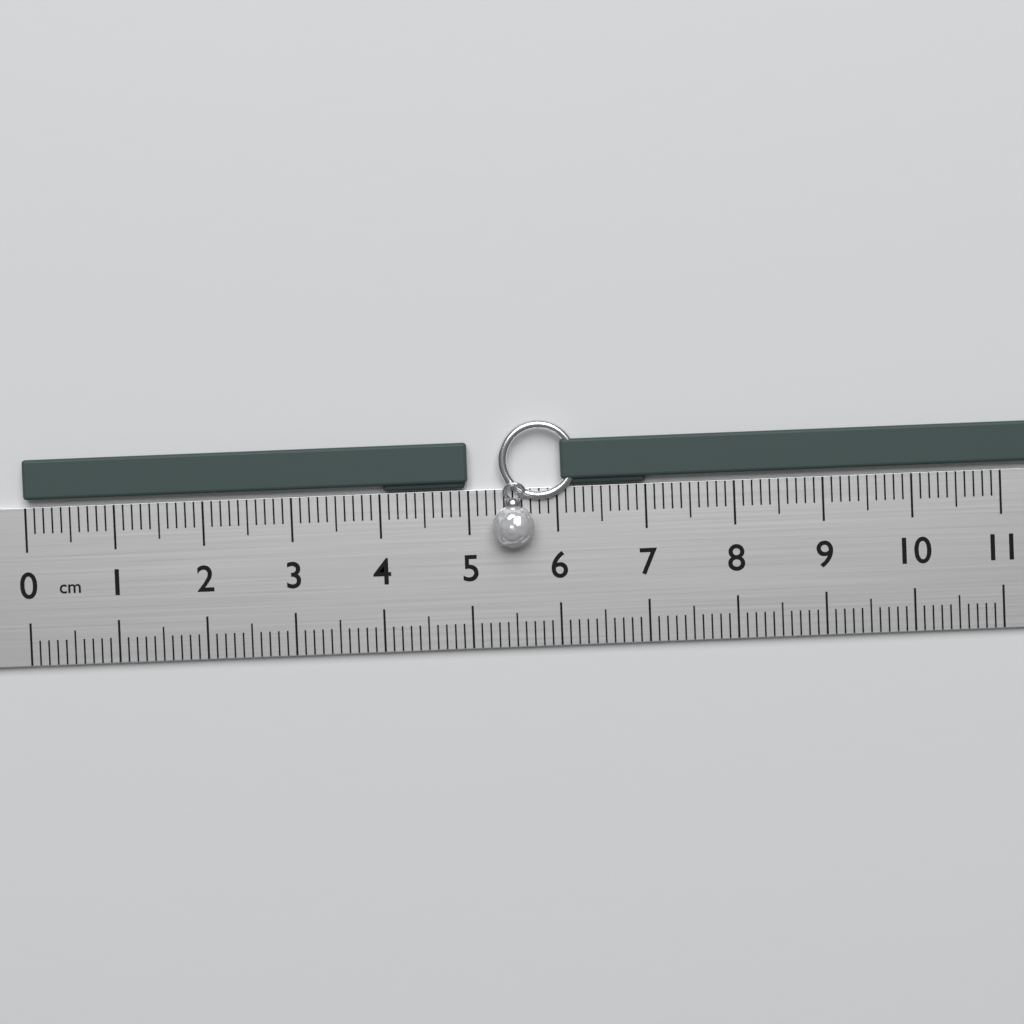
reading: 5.0 cm
